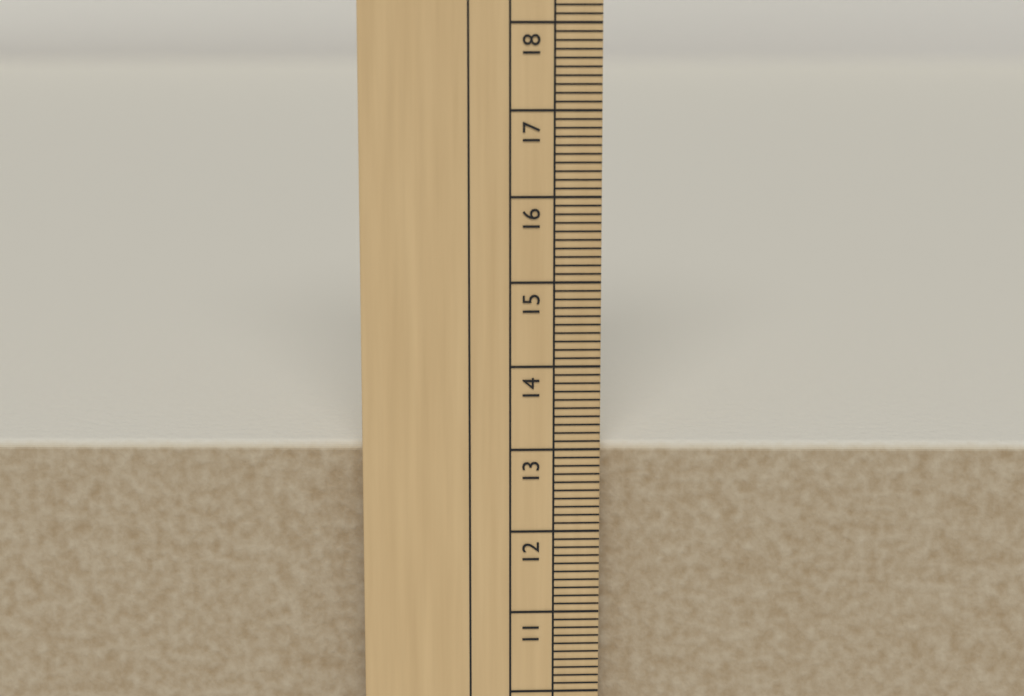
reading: 13.0 cm
